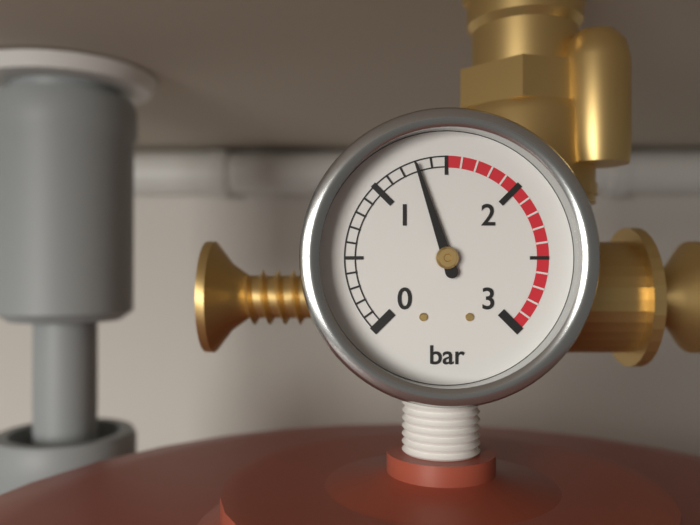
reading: 1.3 bar
